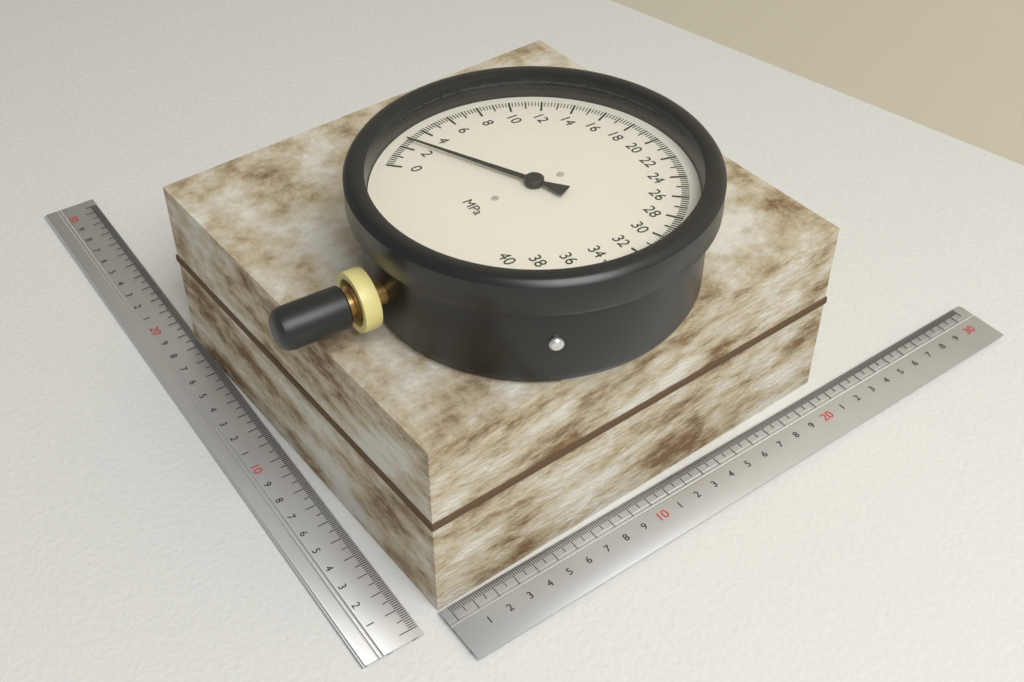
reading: 2.6 MPa
